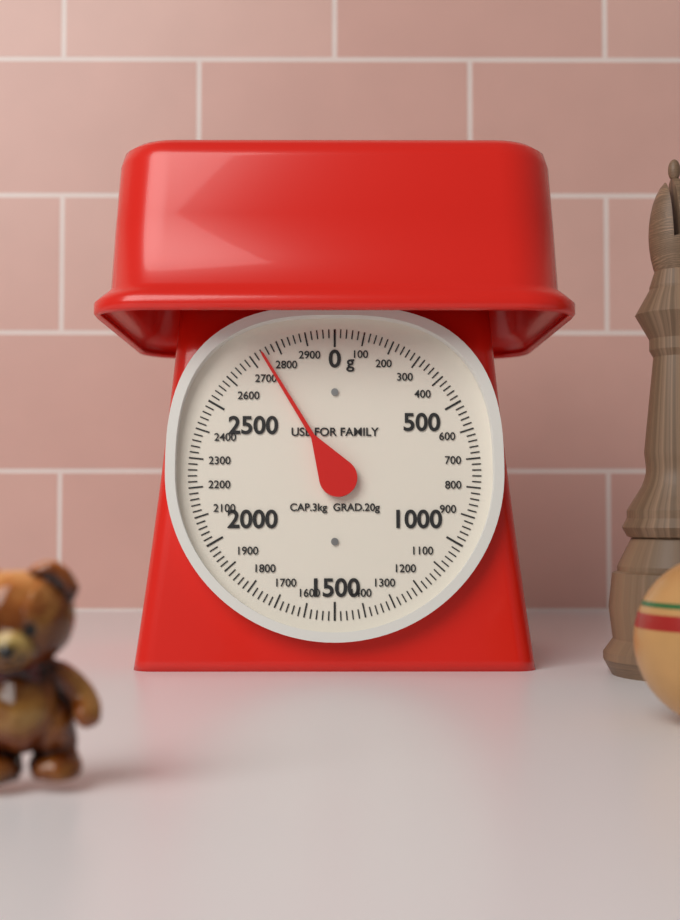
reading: 2740 g
